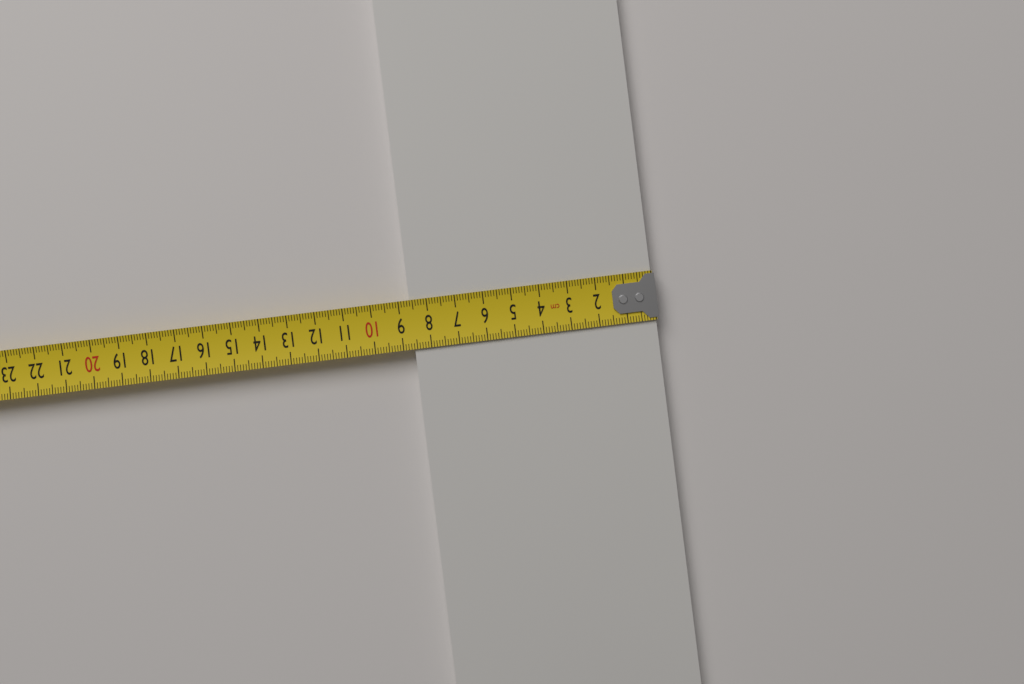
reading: 8.6 cm
